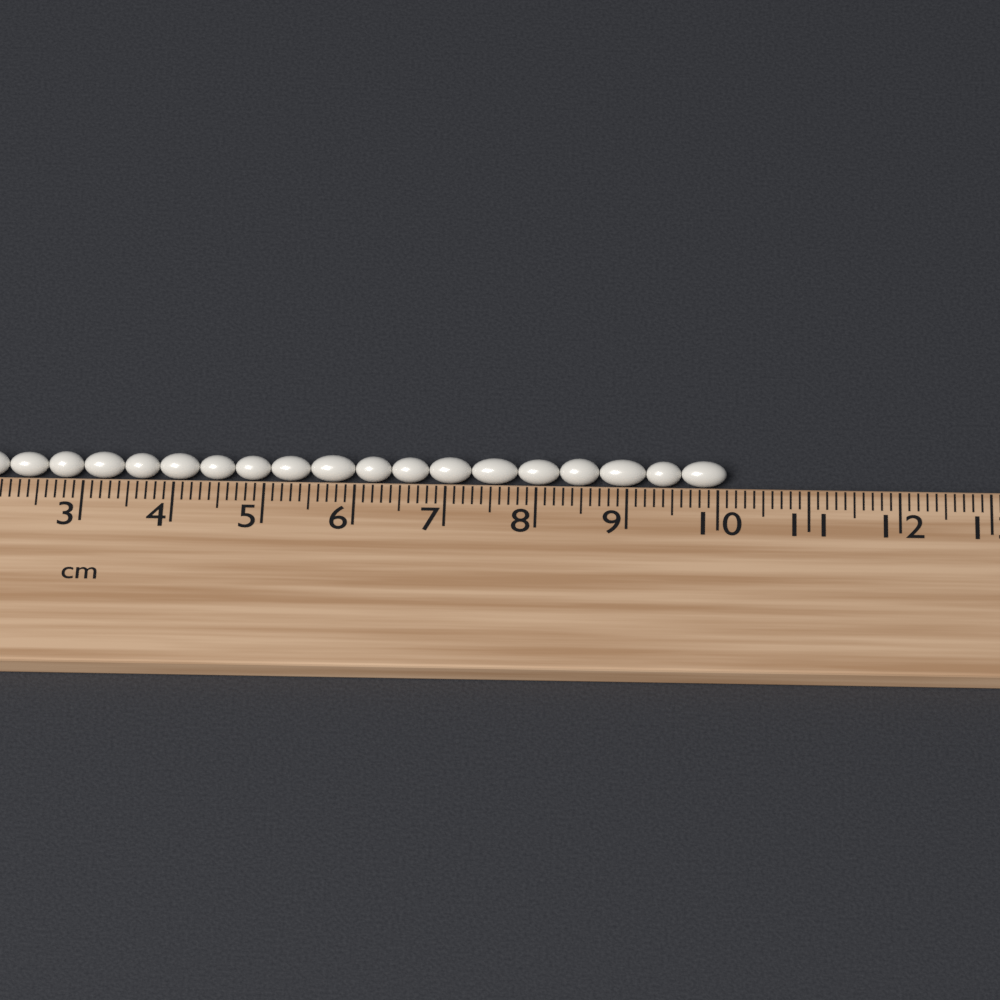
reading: 10.1 cm
